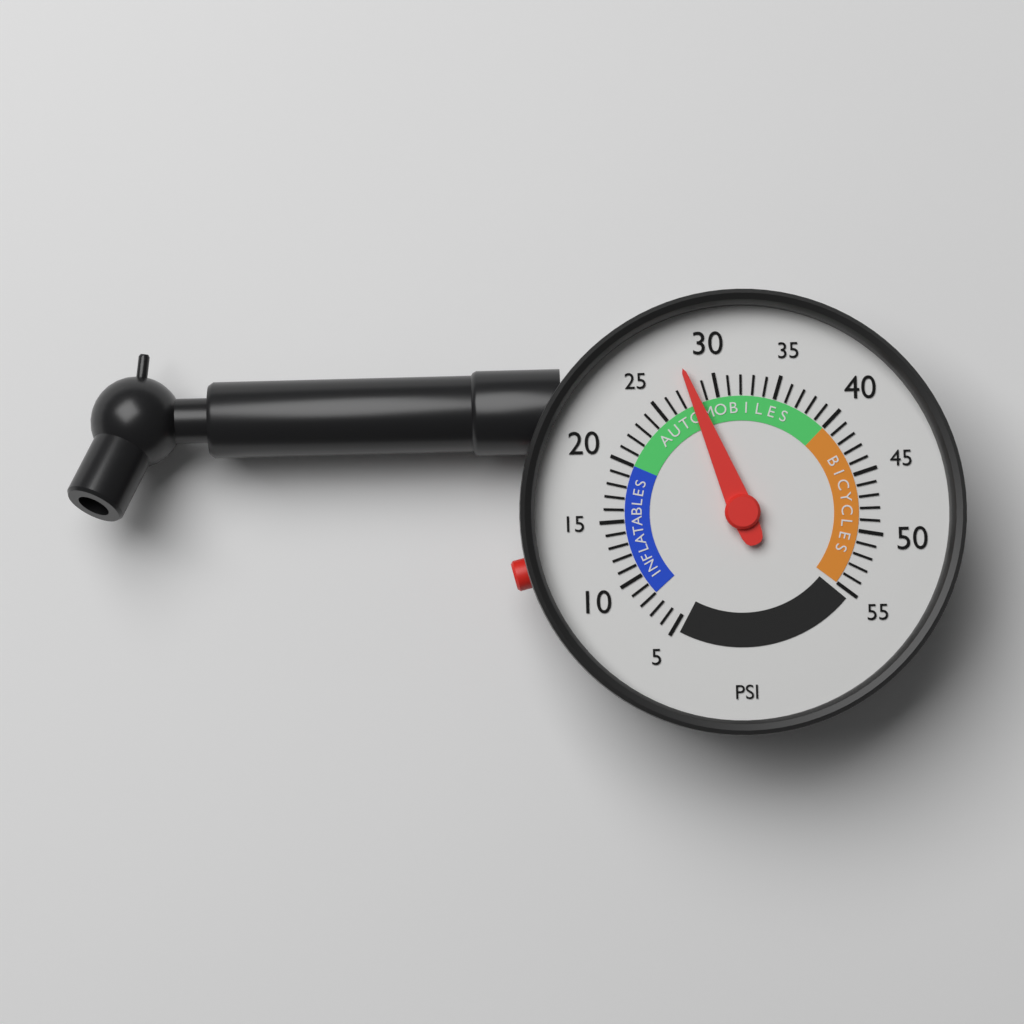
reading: 28 psi
